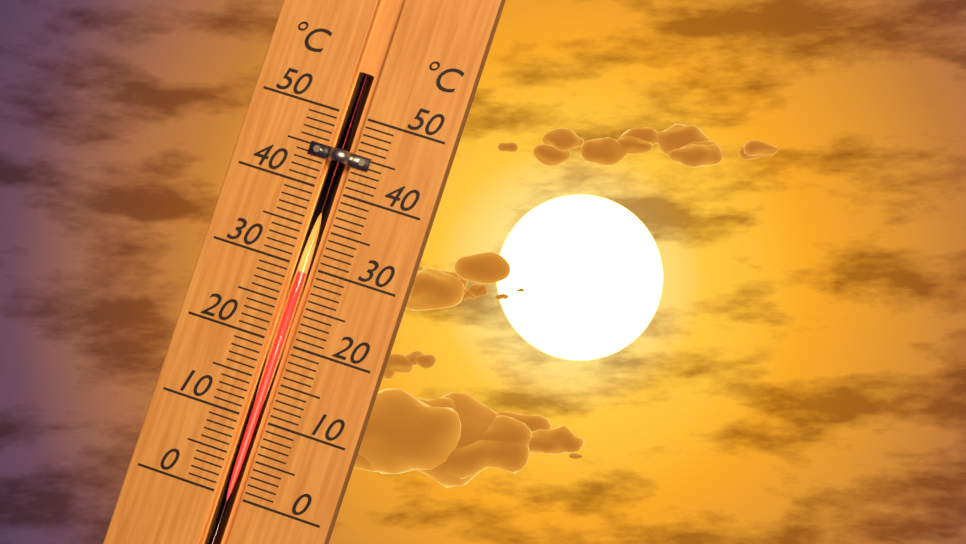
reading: 29 °C
